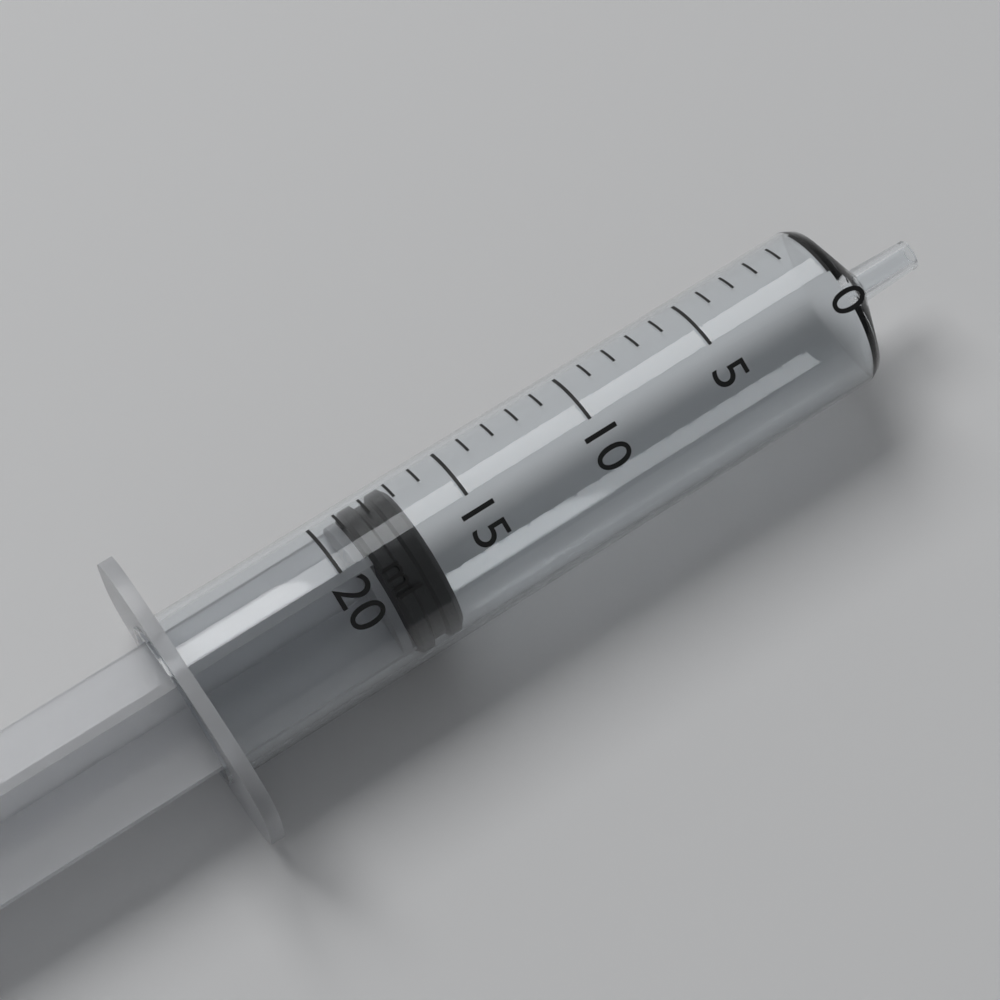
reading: 17 ml
